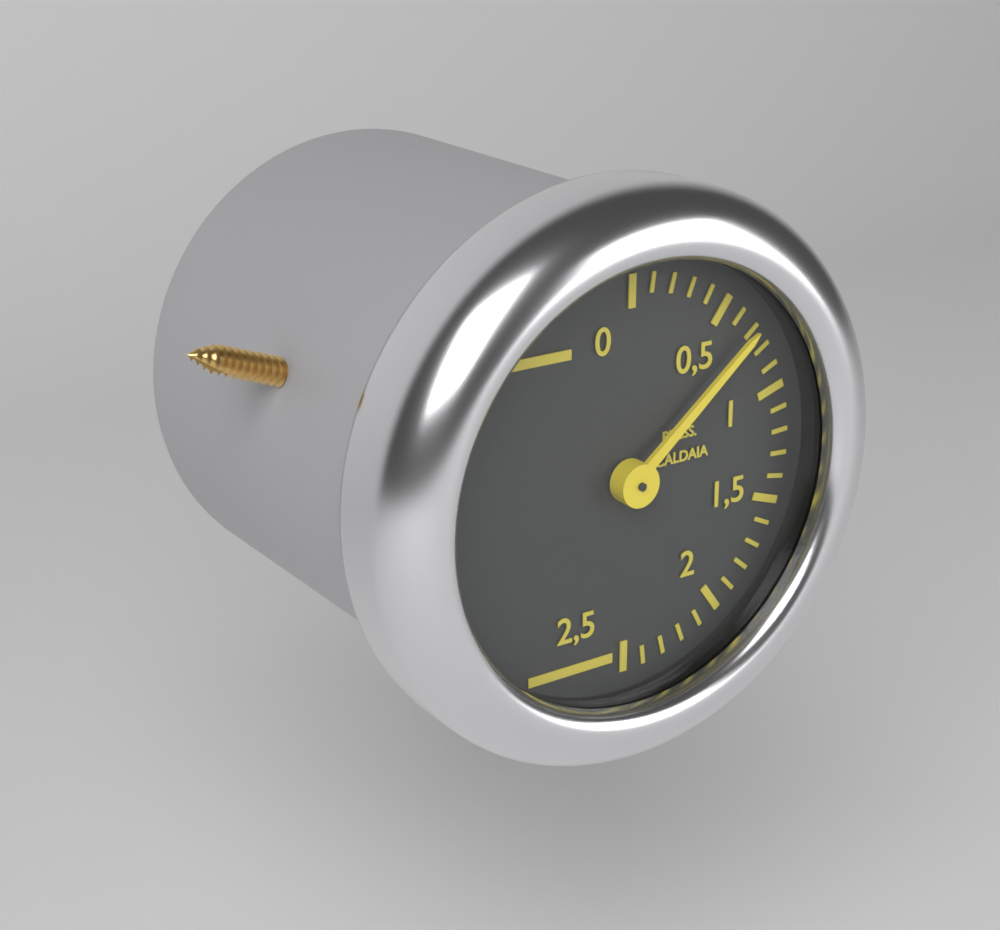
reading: 0.7 (no unit)
